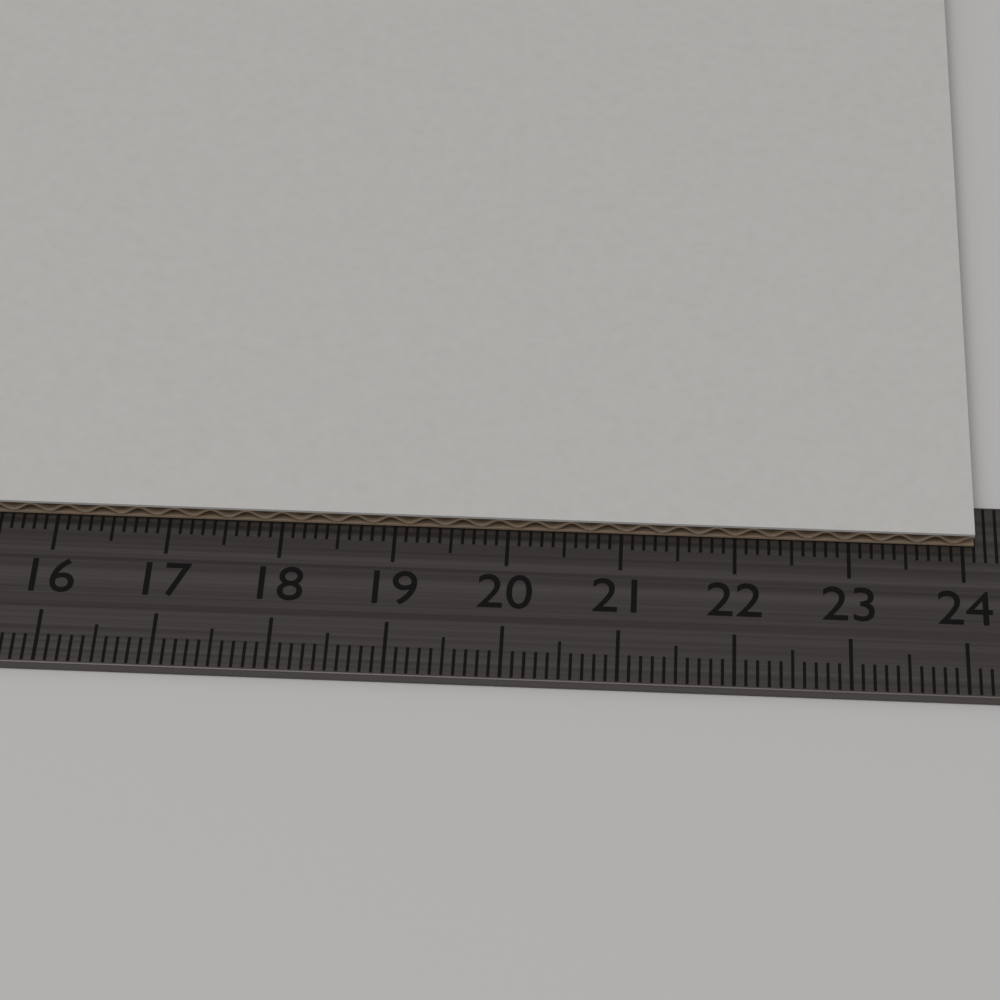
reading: 24.1 cm
